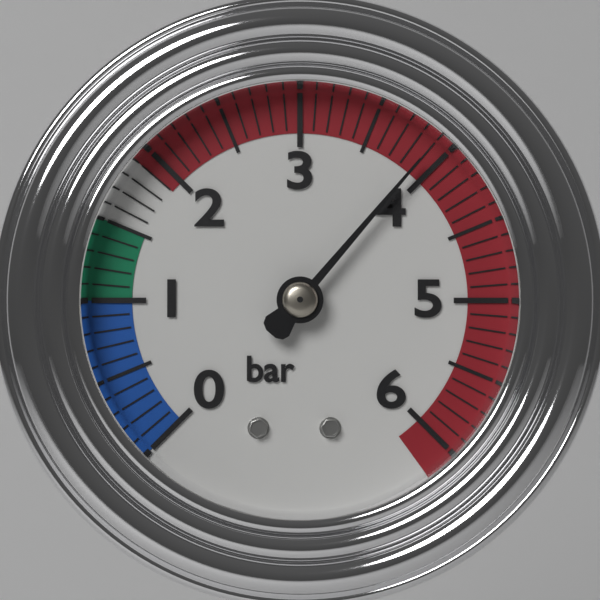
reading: 3.9 bar
